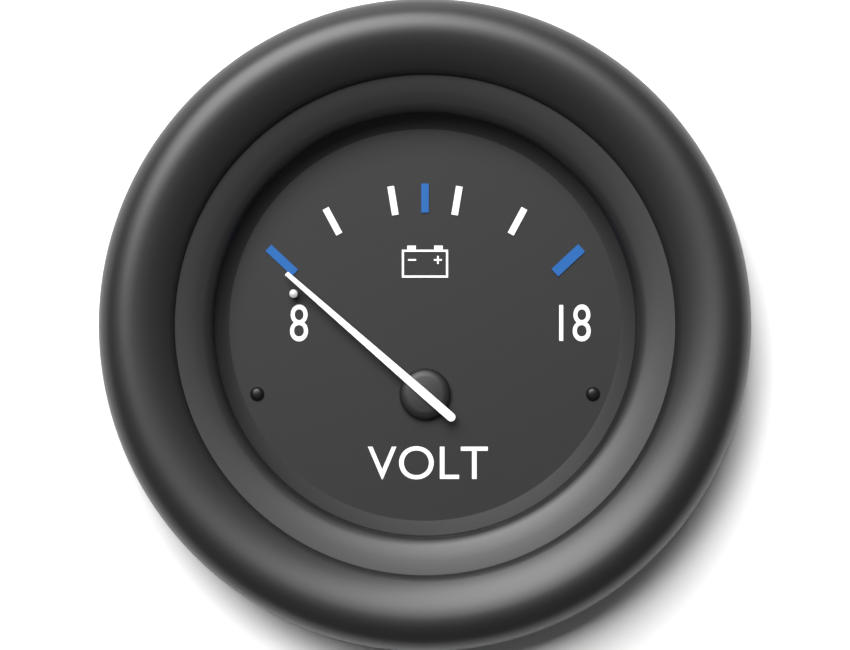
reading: 7.8 V
